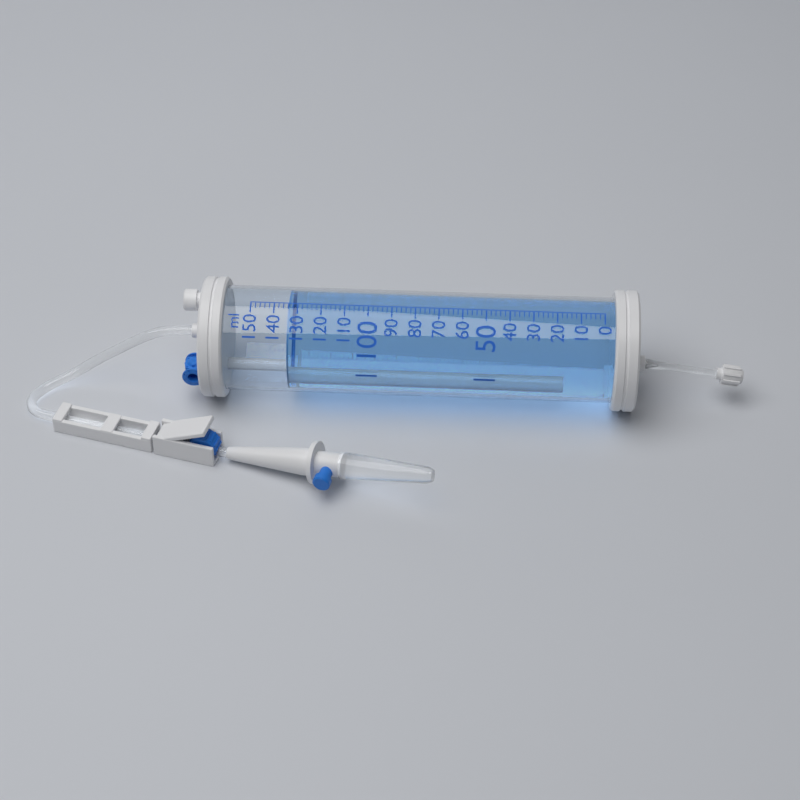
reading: 134 ml
